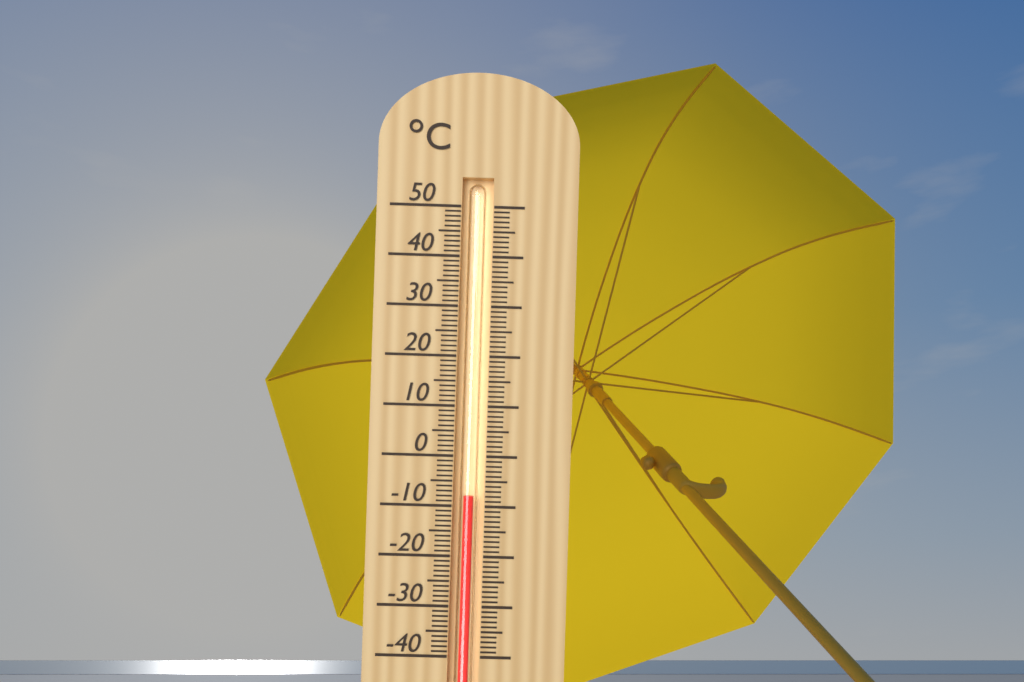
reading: -8 °C
